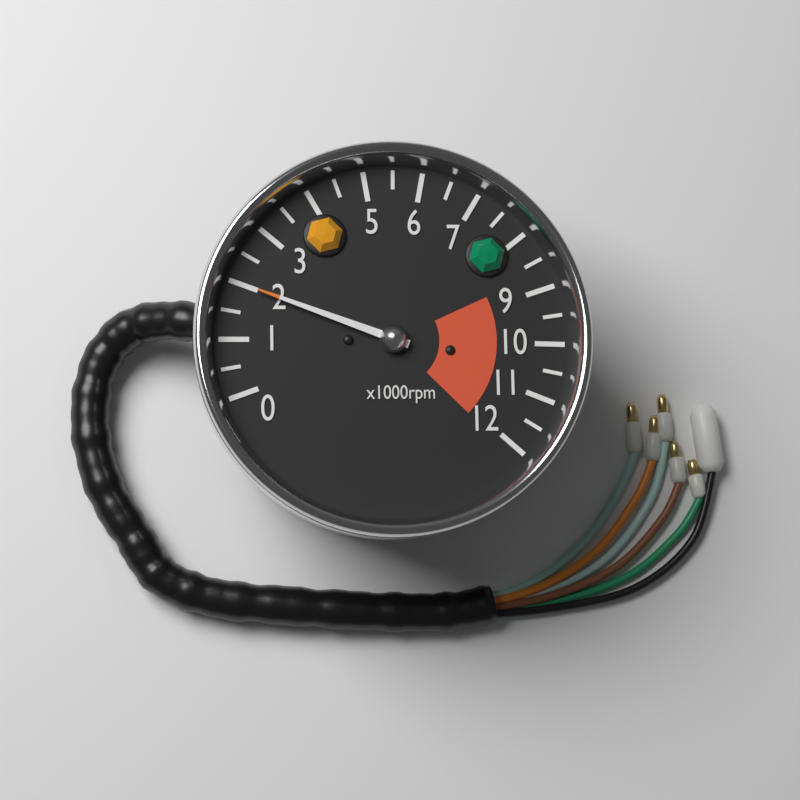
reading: 2000 rpm
